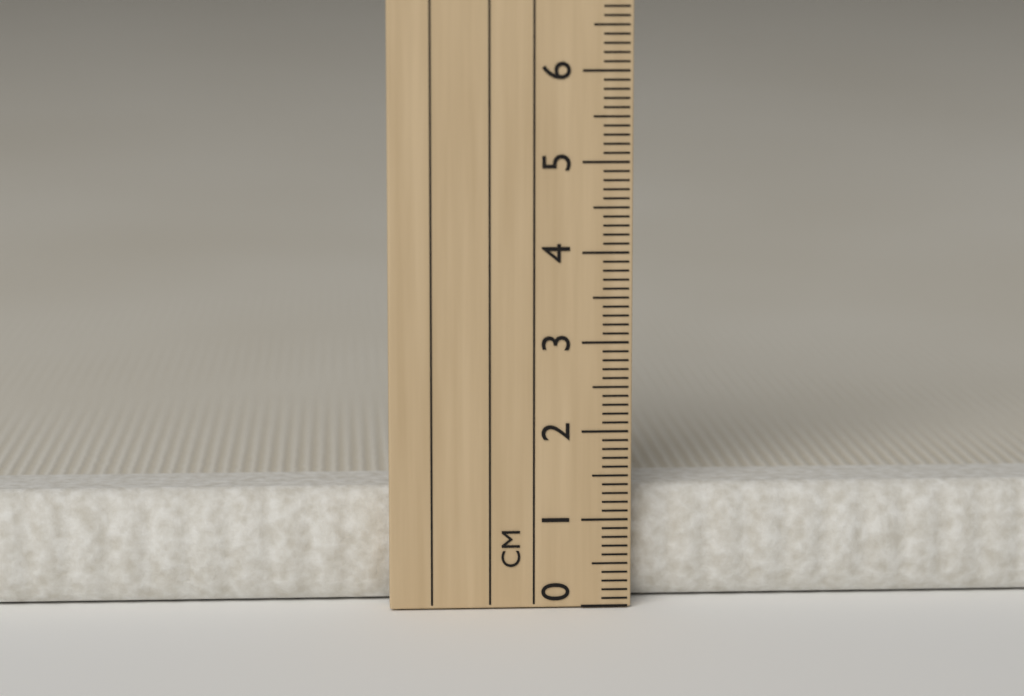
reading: 1.3 cm
